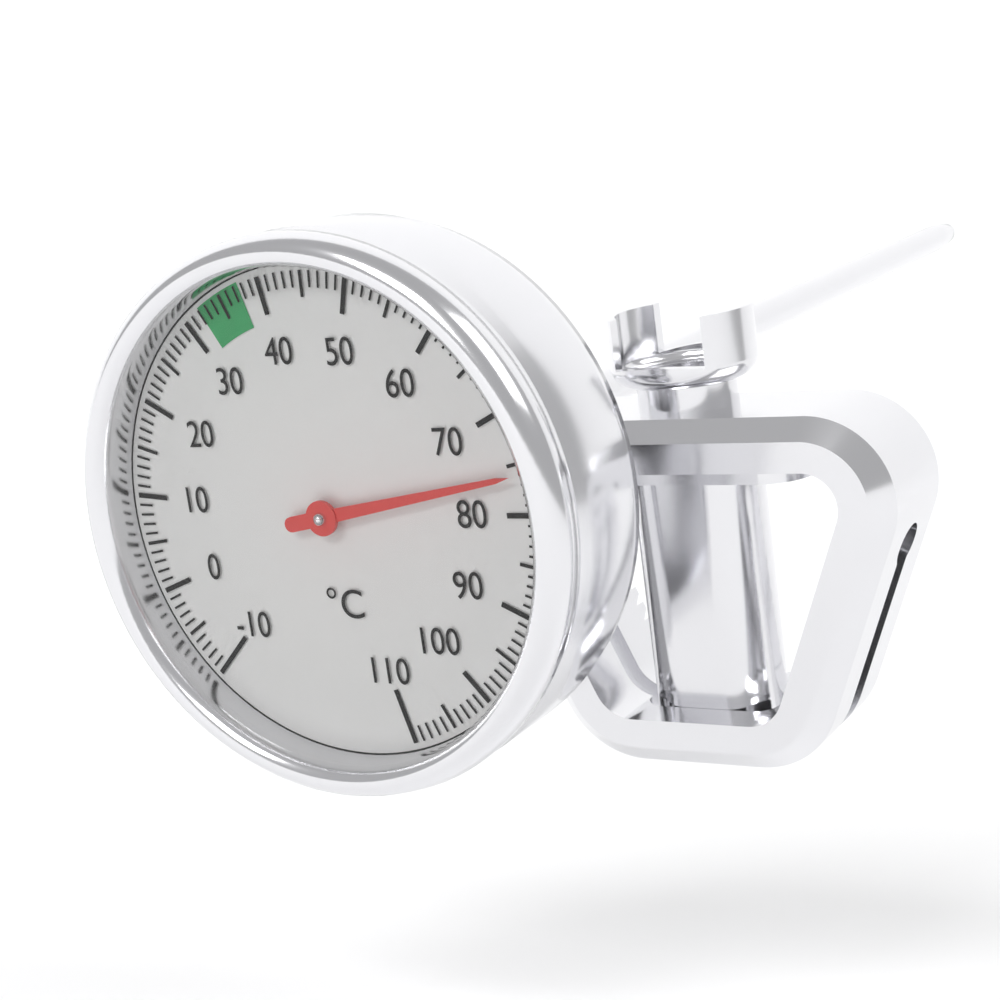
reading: 76 °C
